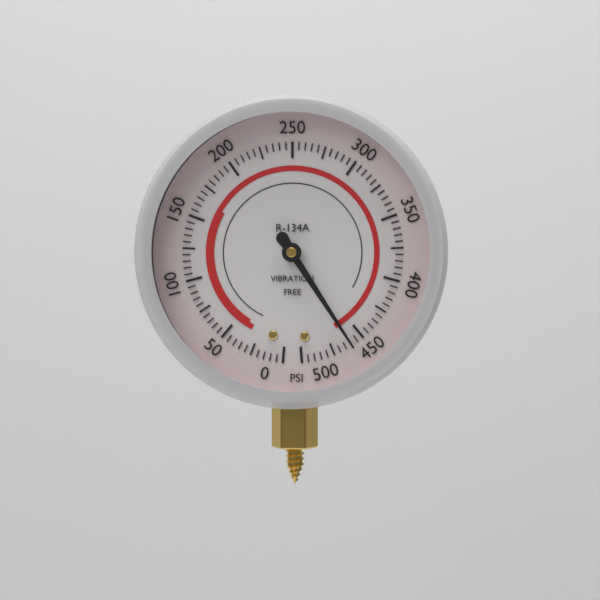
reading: 460 psi
